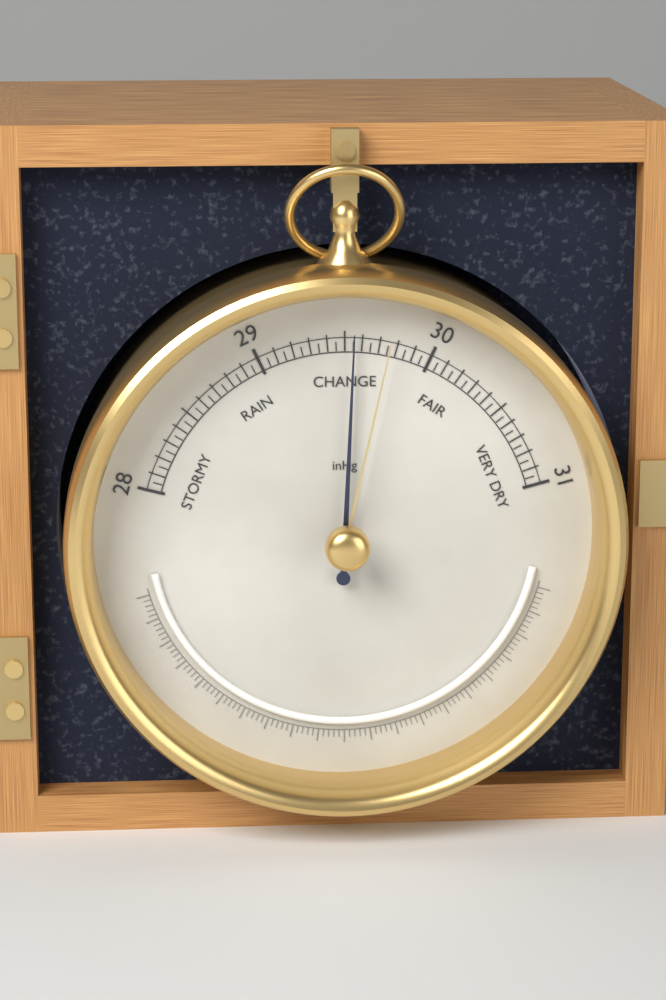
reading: 29.55 inHg
